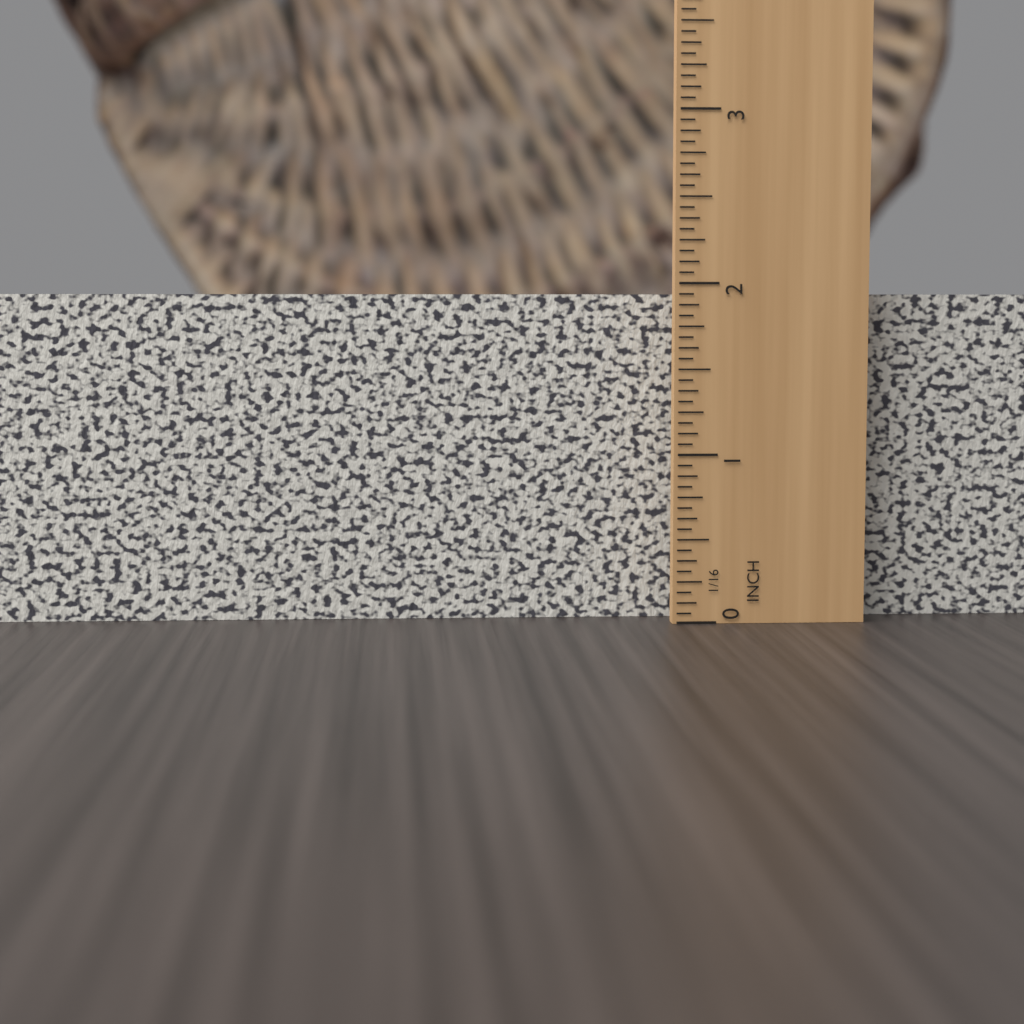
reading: 1.9375 in
